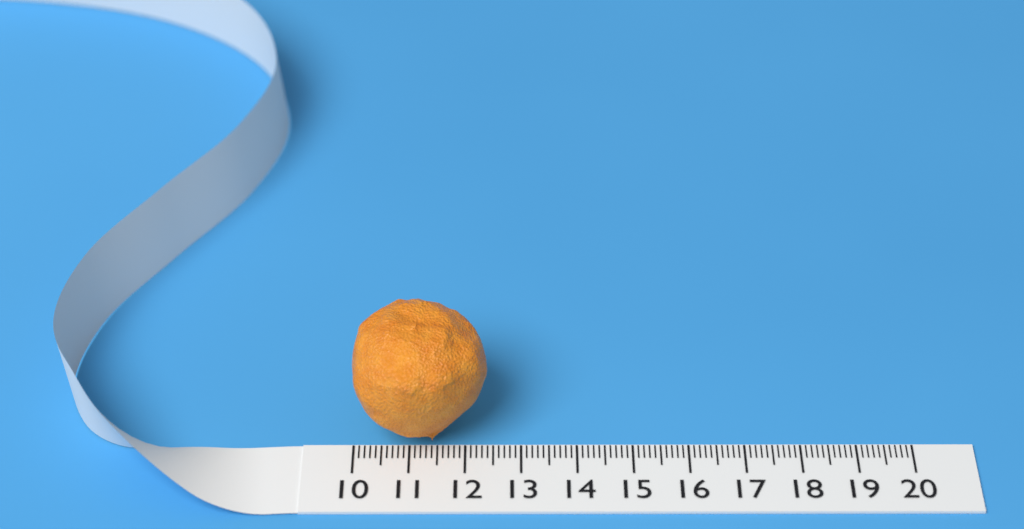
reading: 12.4 (no unit)
